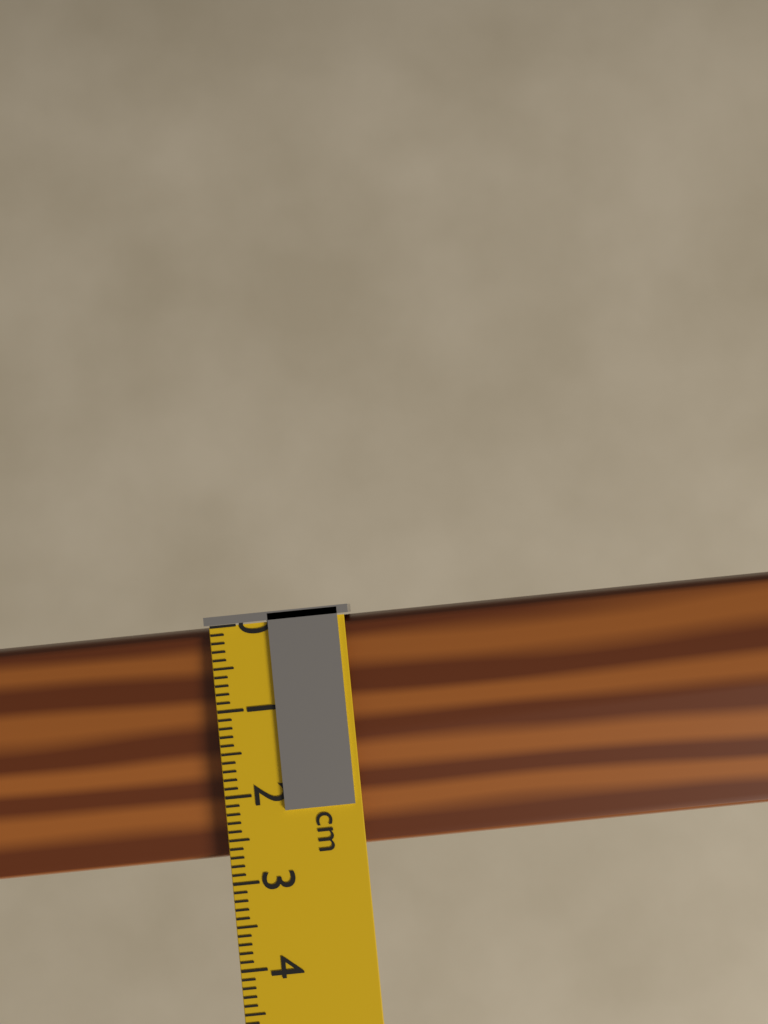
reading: 2.8 cm
